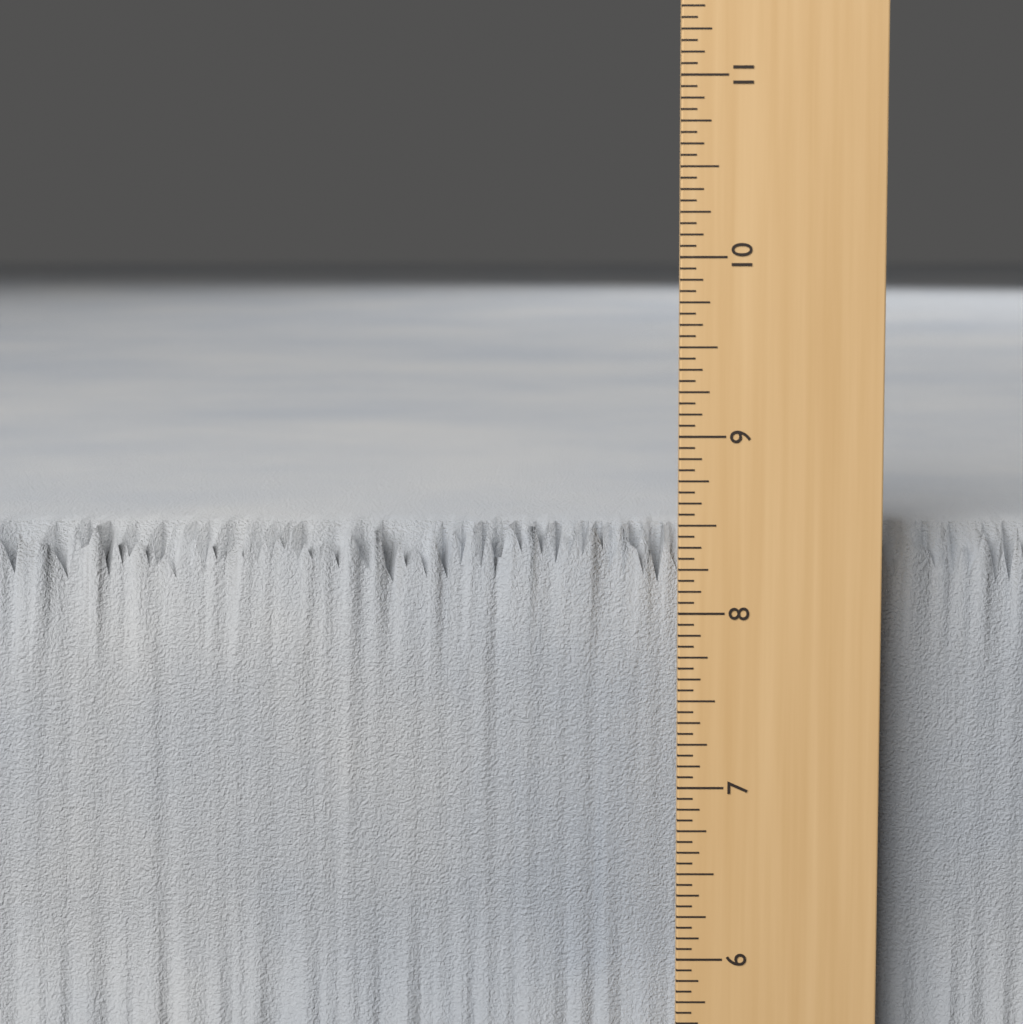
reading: 8.4375 in
